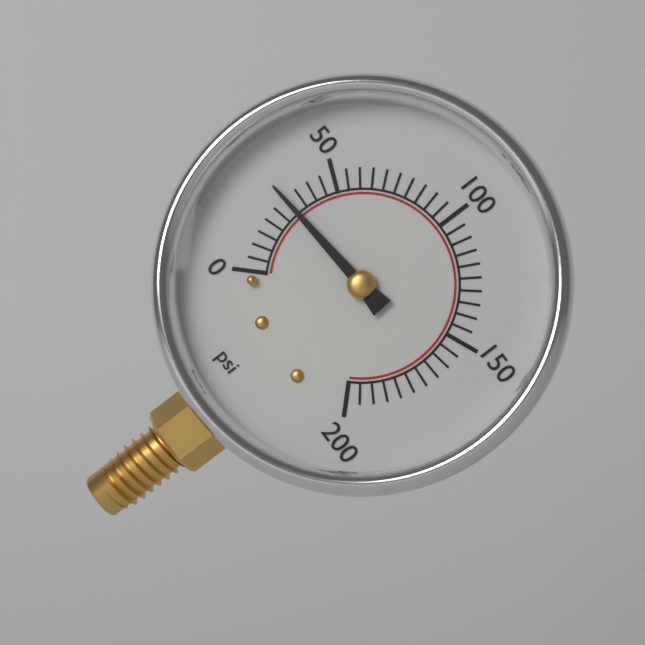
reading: 30 psi
